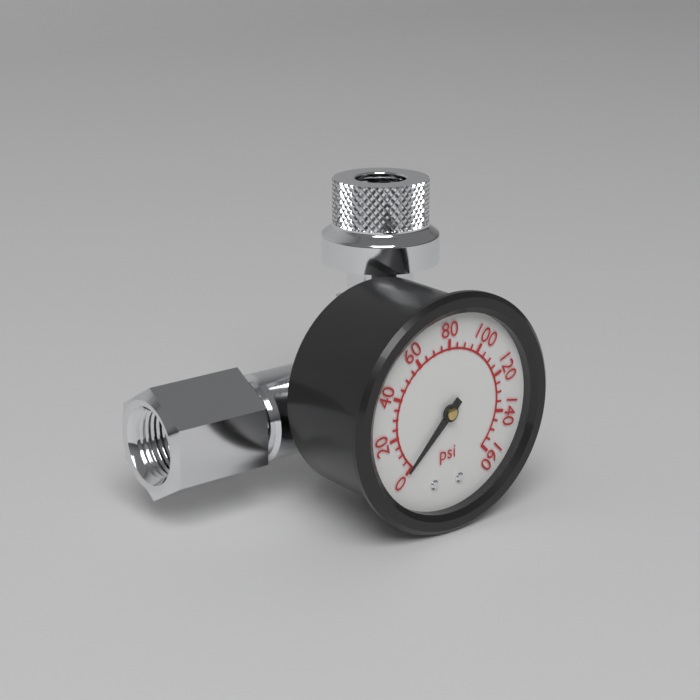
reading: 0 psi
